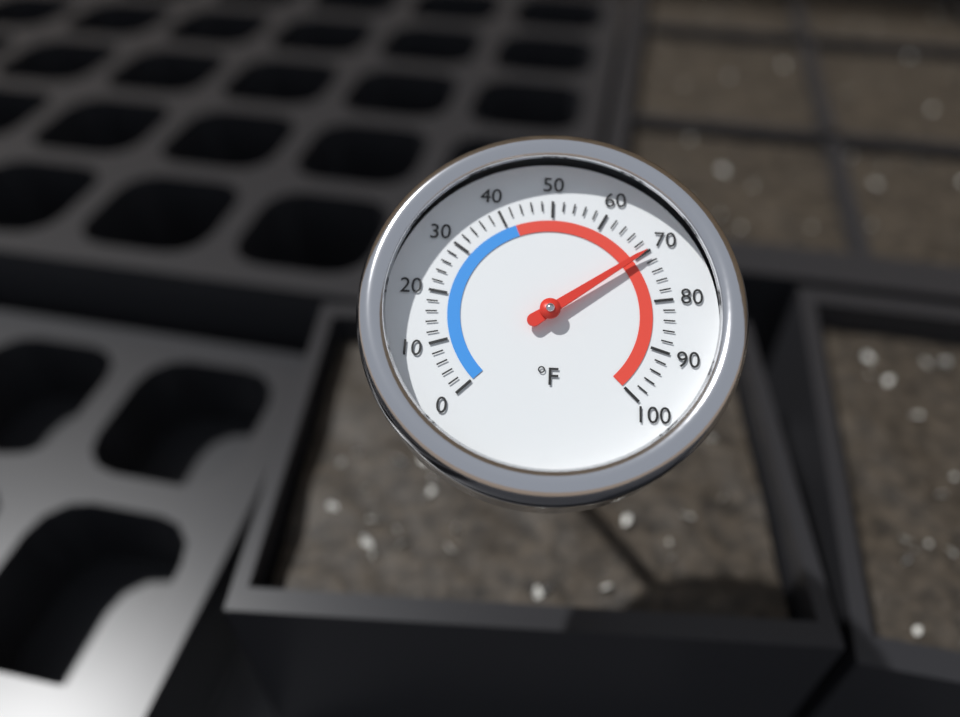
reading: 70 °F
